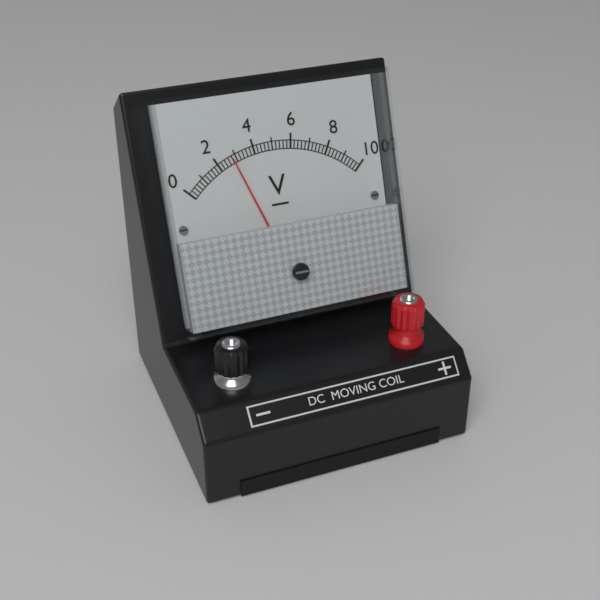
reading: 2.8 V
